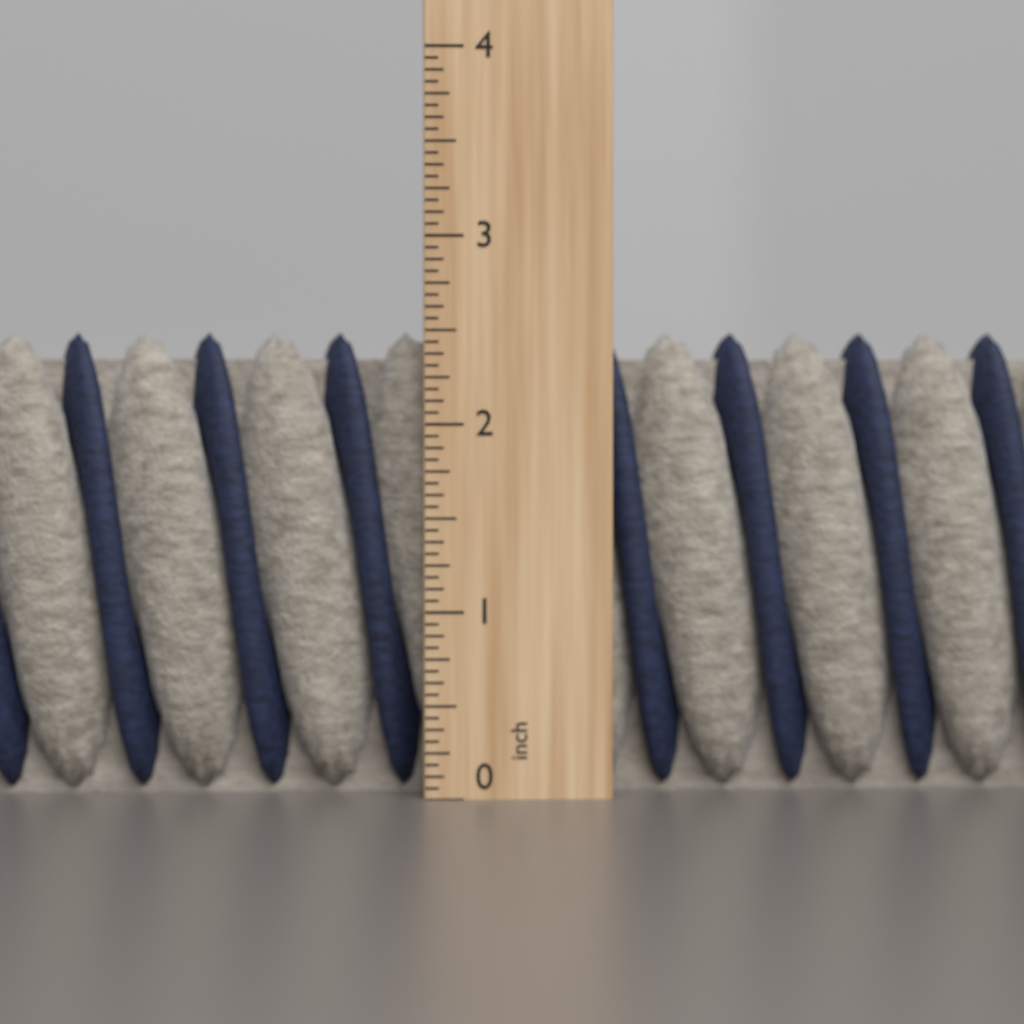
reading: 2.5000 inch
